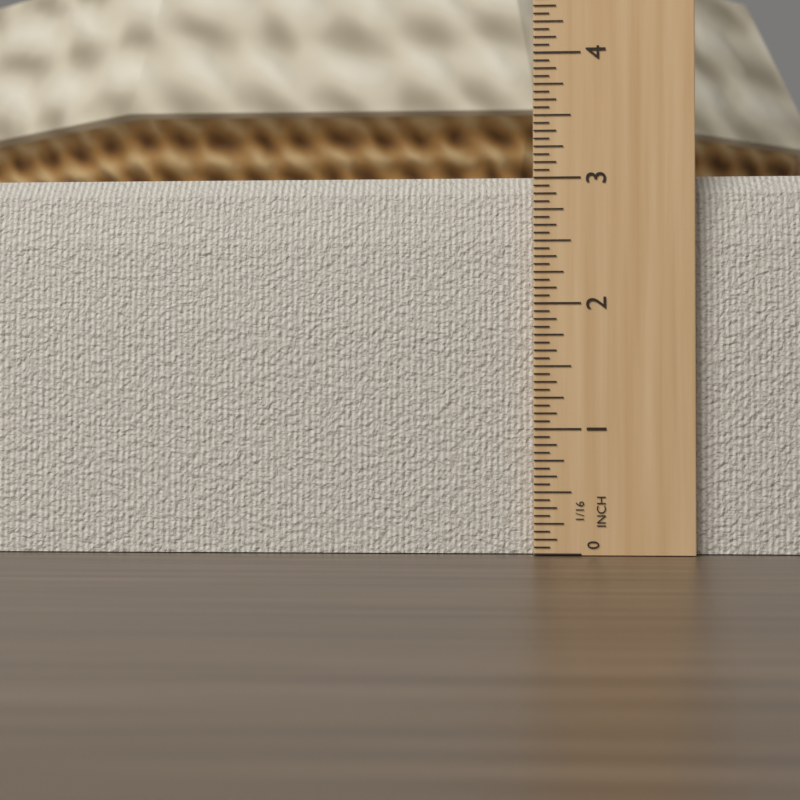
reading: 3.0625 in
